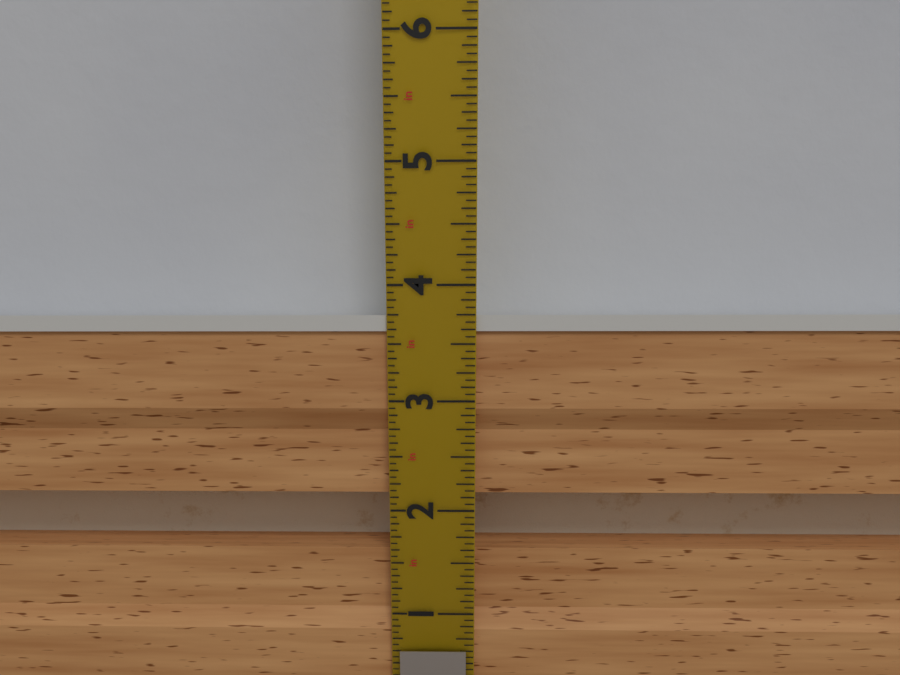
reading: 3.7500 in
